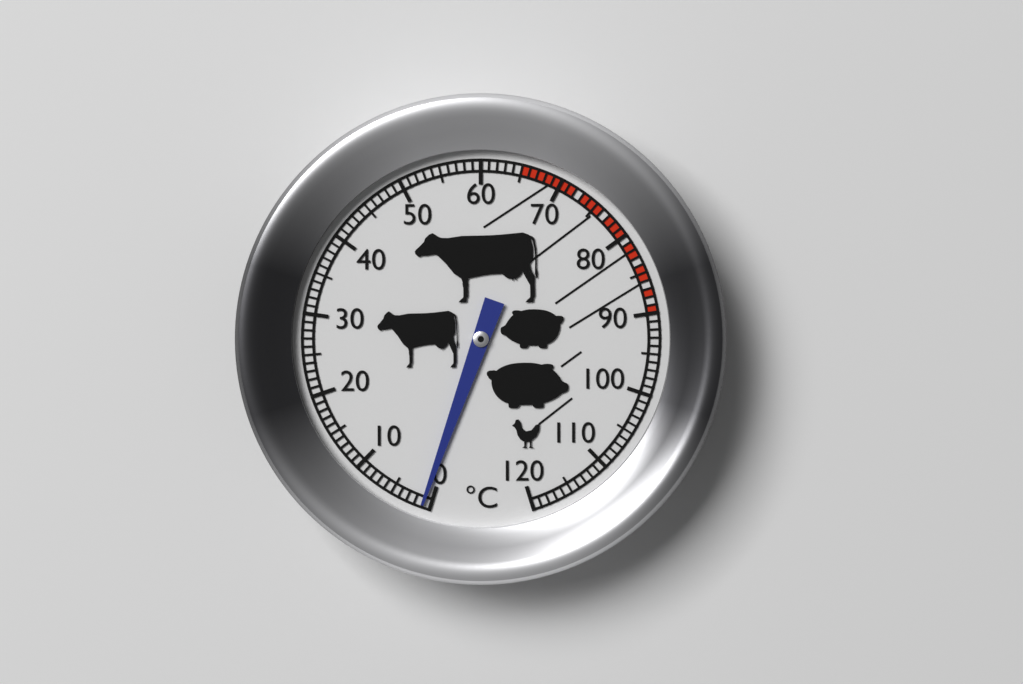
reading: 1 °C
